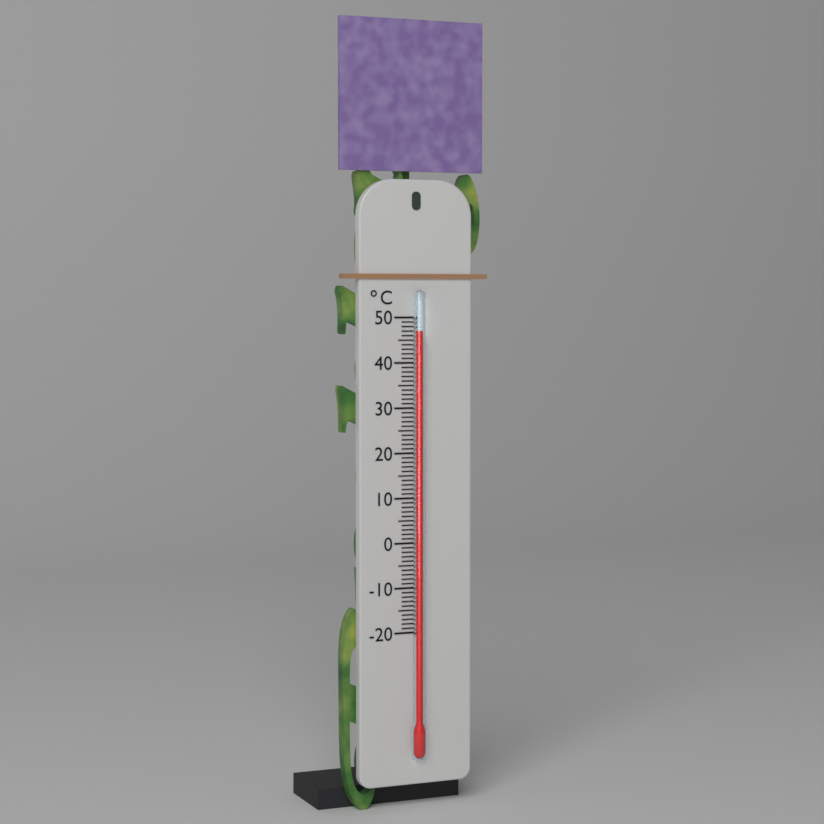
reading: 47 °C
